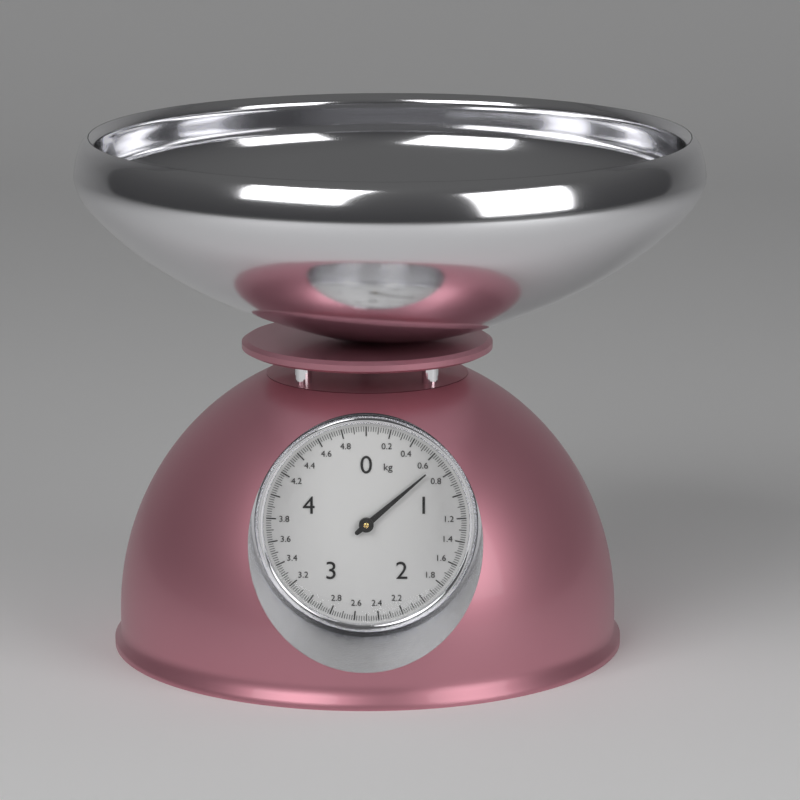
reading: 0.68 kg
